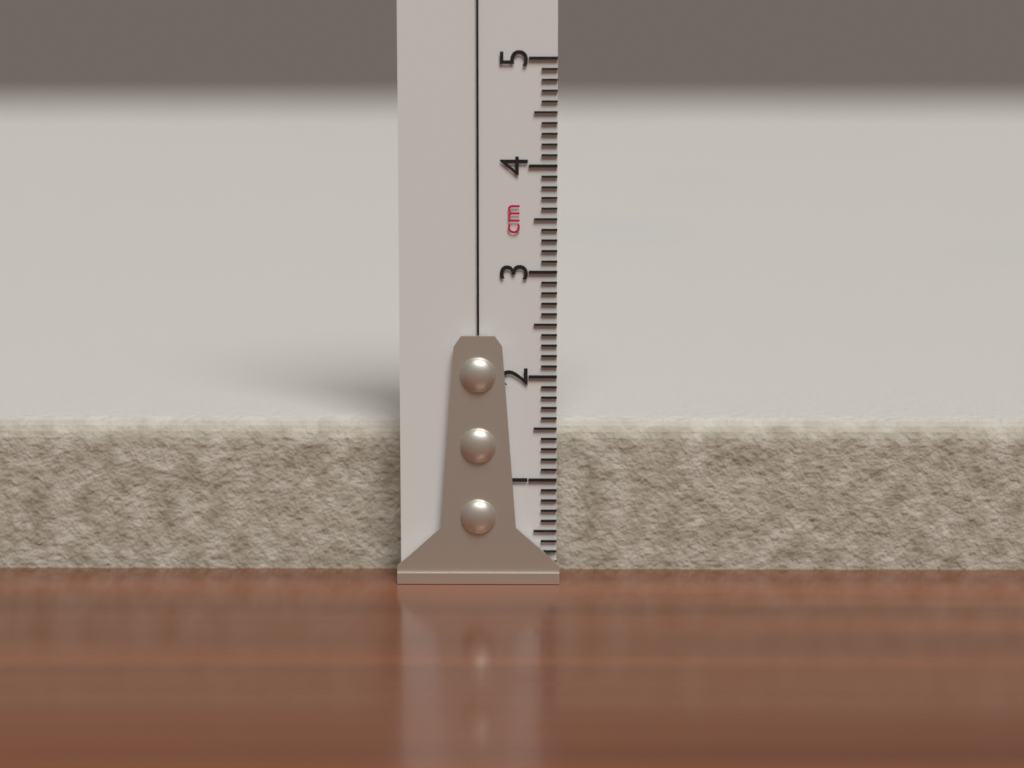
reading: 1.5 cm
